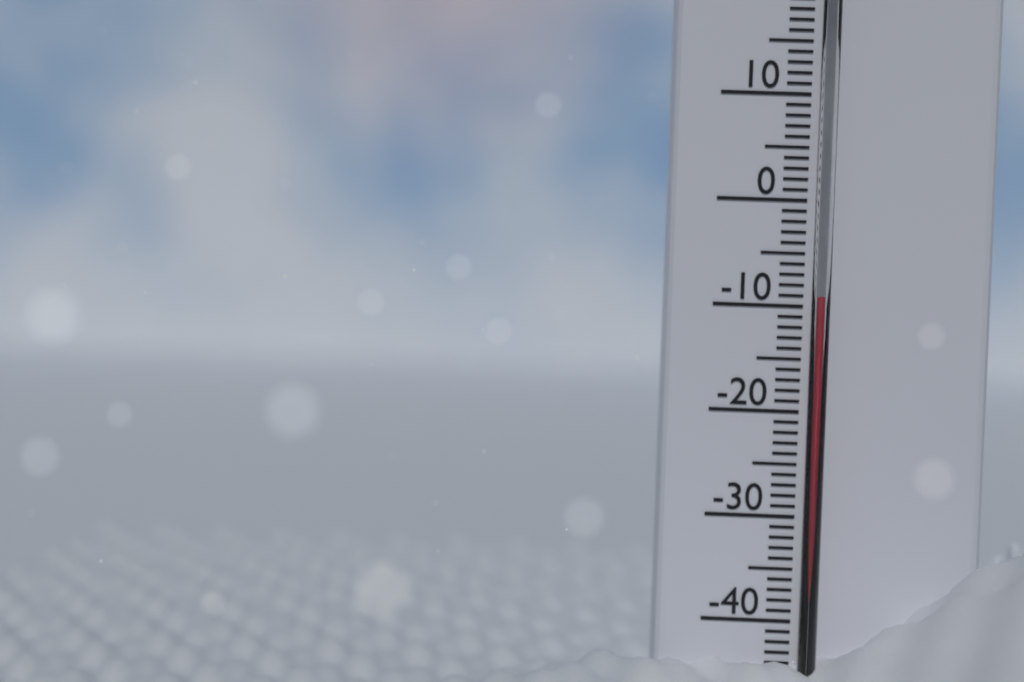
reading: -9 °C
